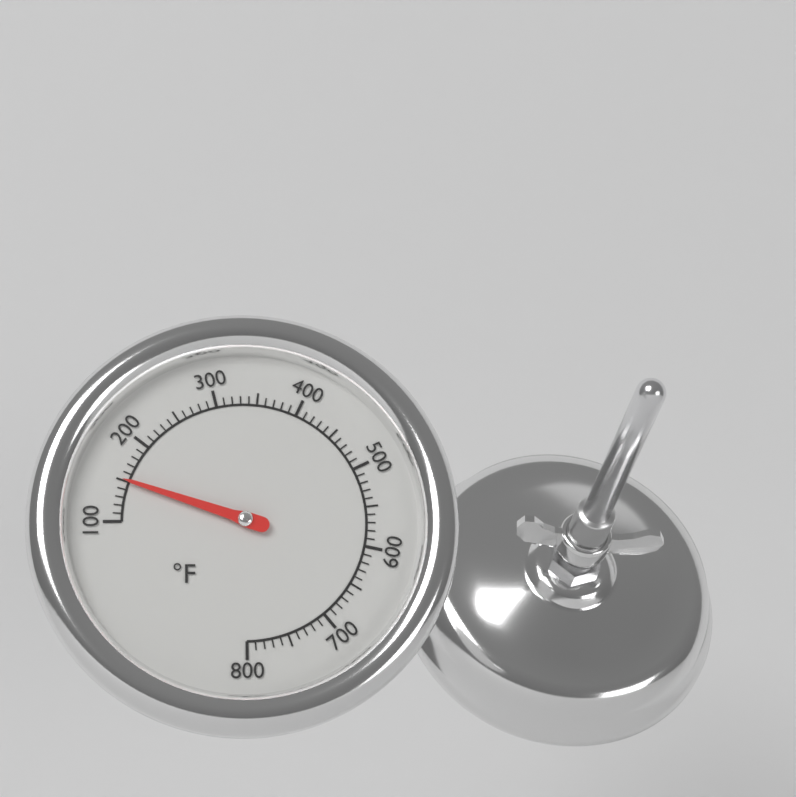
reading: 150 °F
